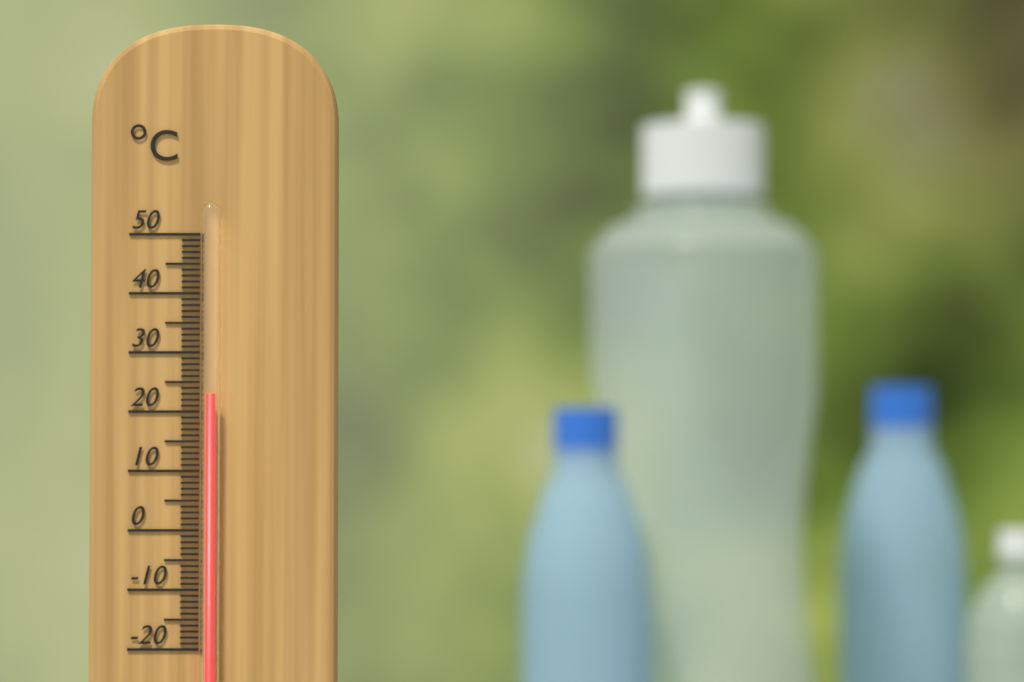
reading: 23 °C
